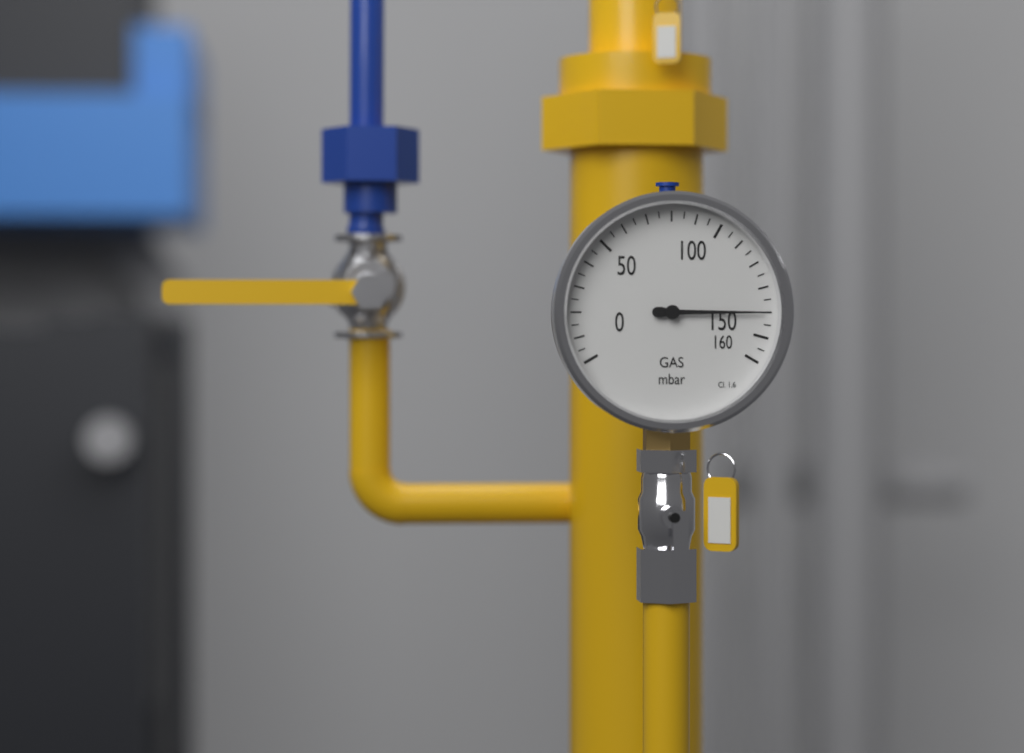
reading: 140 mbar
